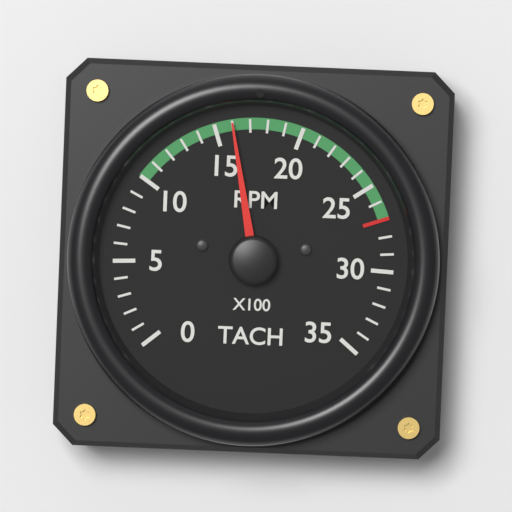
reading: 1600 RPM
